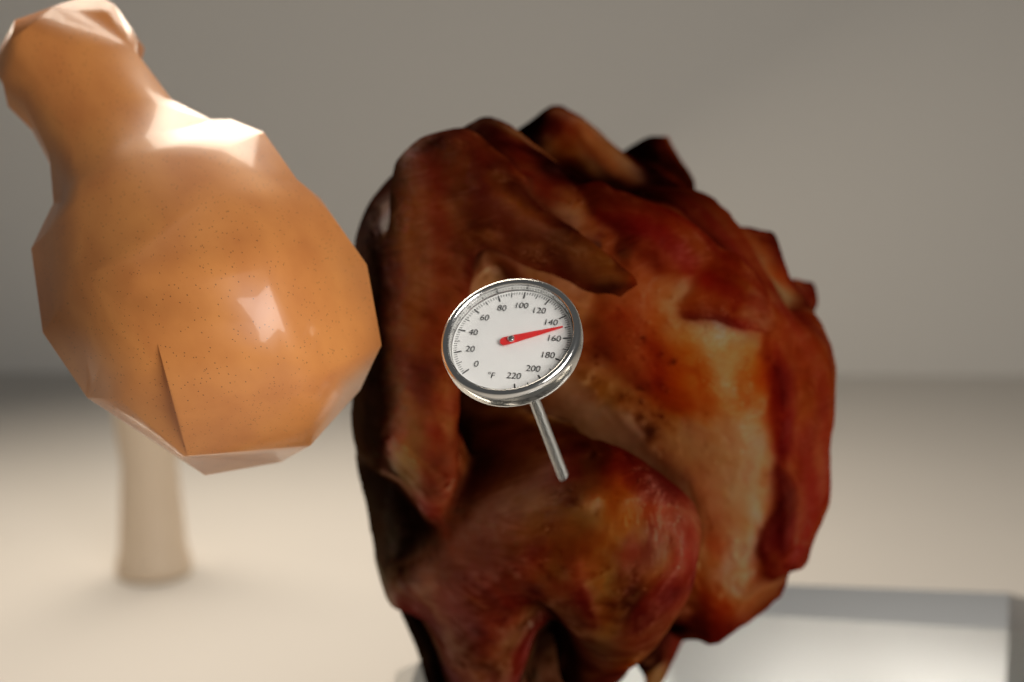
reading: 150 °F
